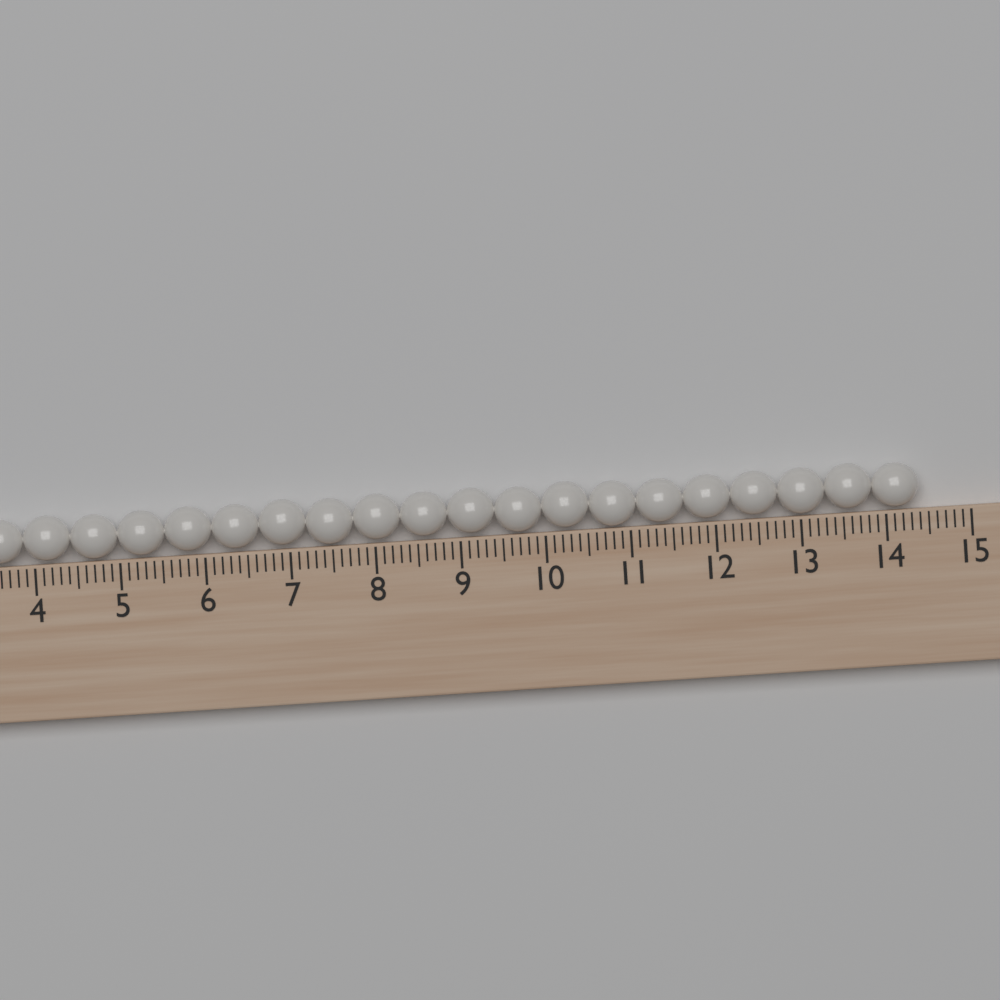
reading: 14.4 (no unit)
